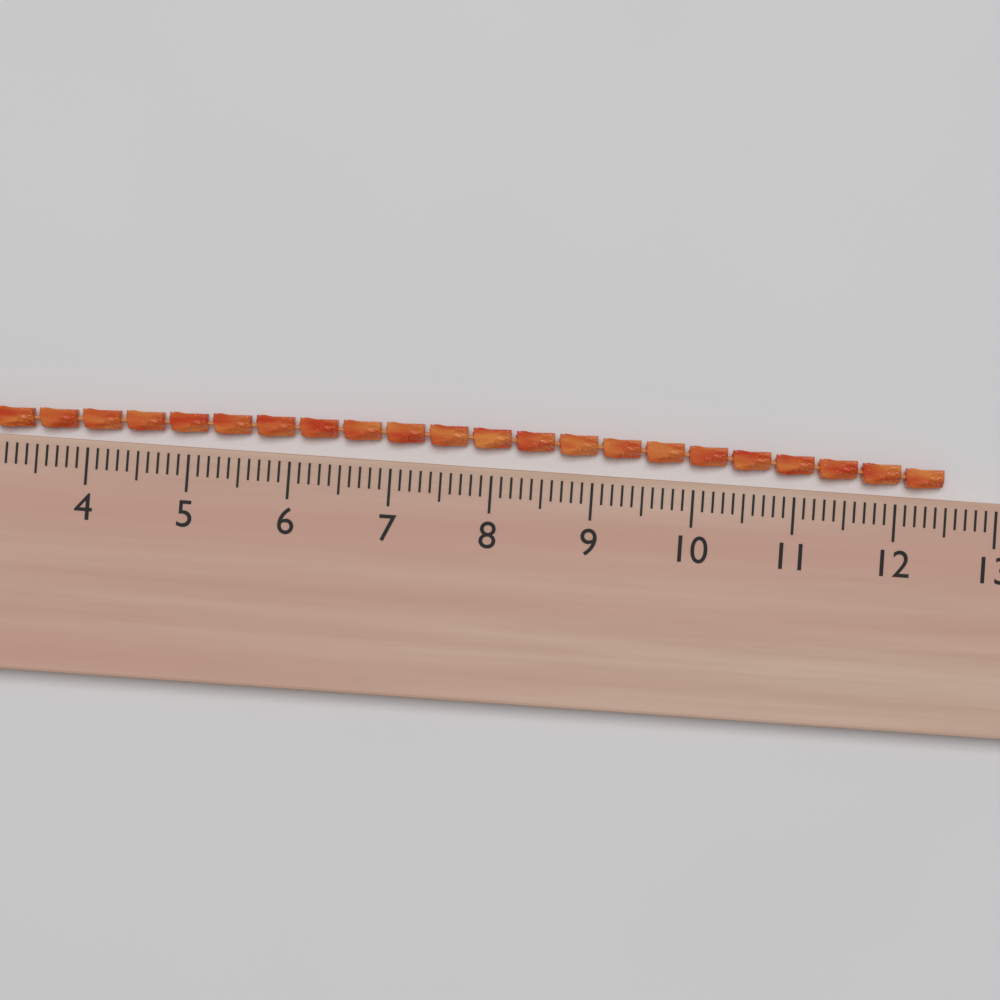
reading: 12.5 (no unit)
